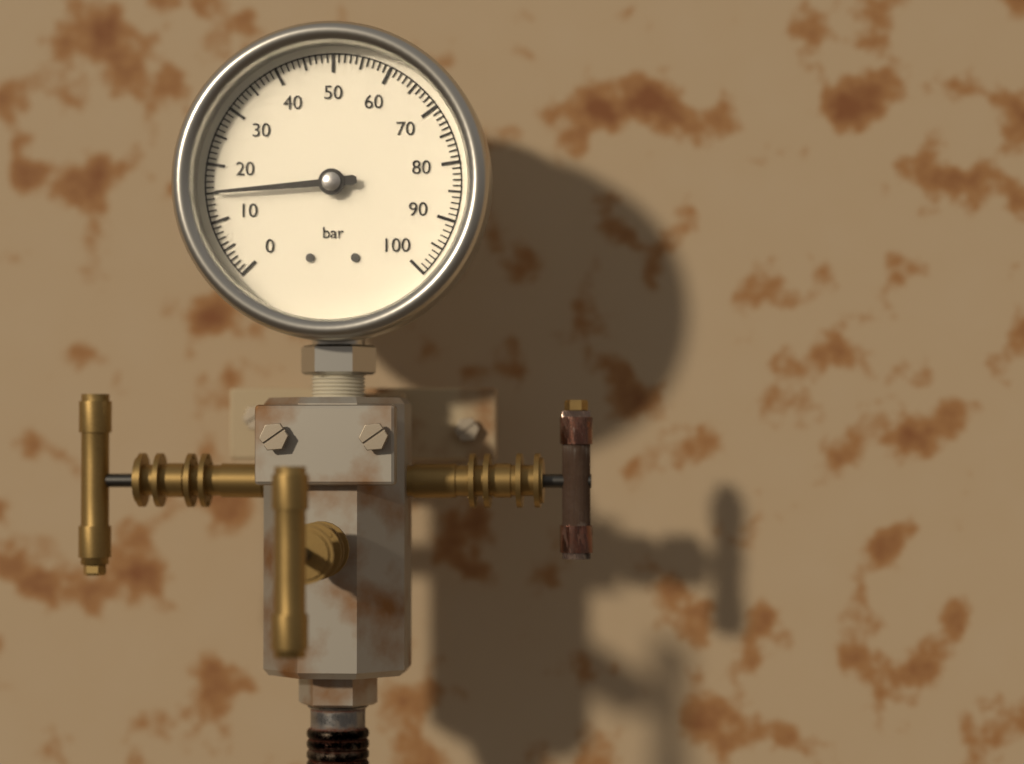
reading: 15 bar
